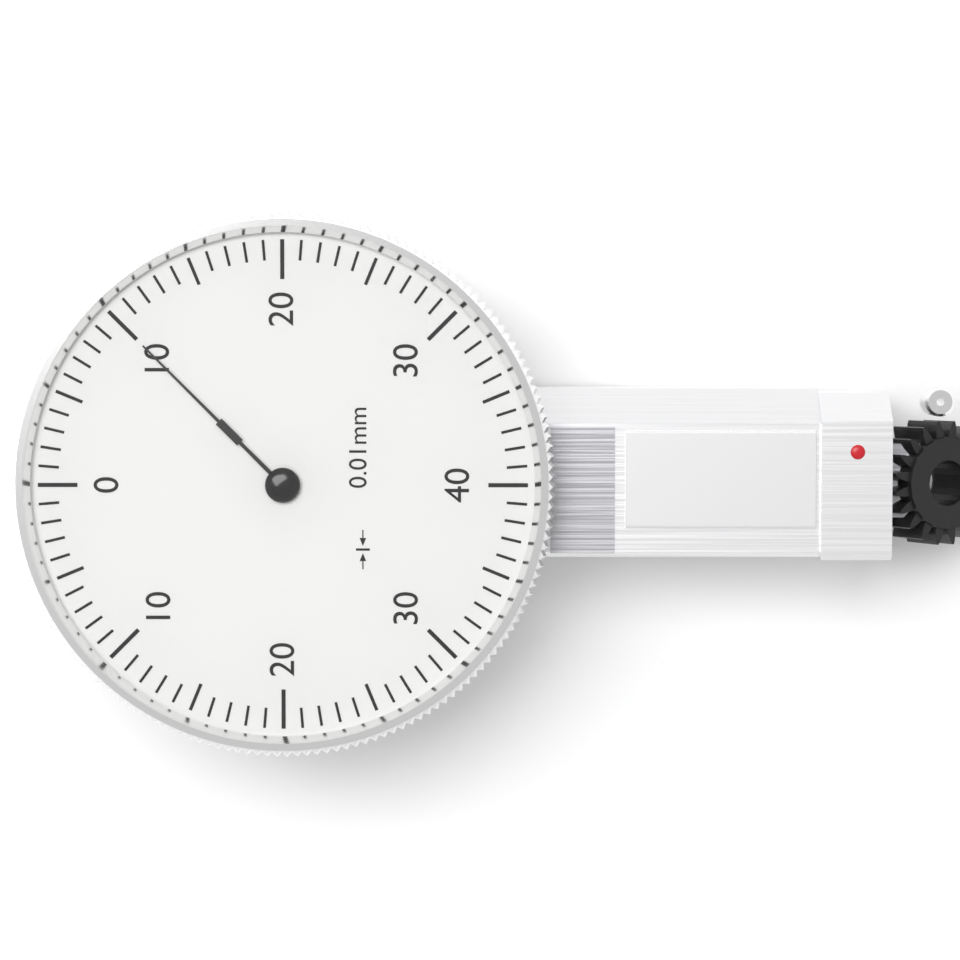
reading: 10 0.01mm
